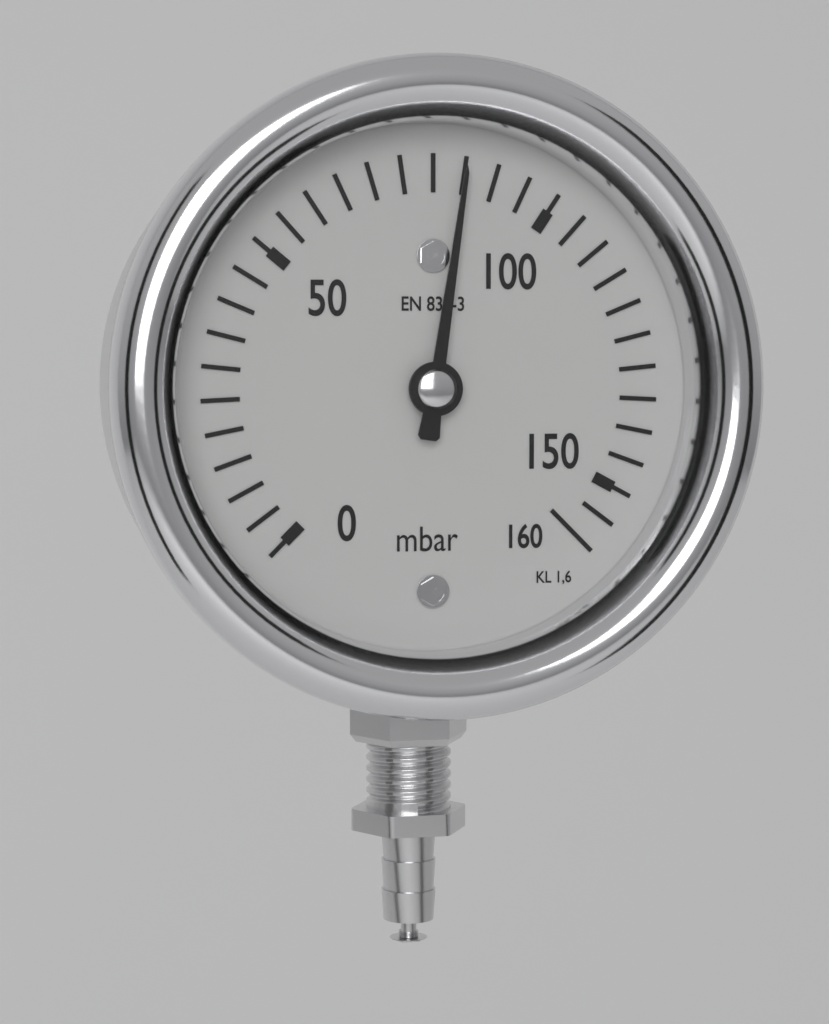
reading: 85 mbar
